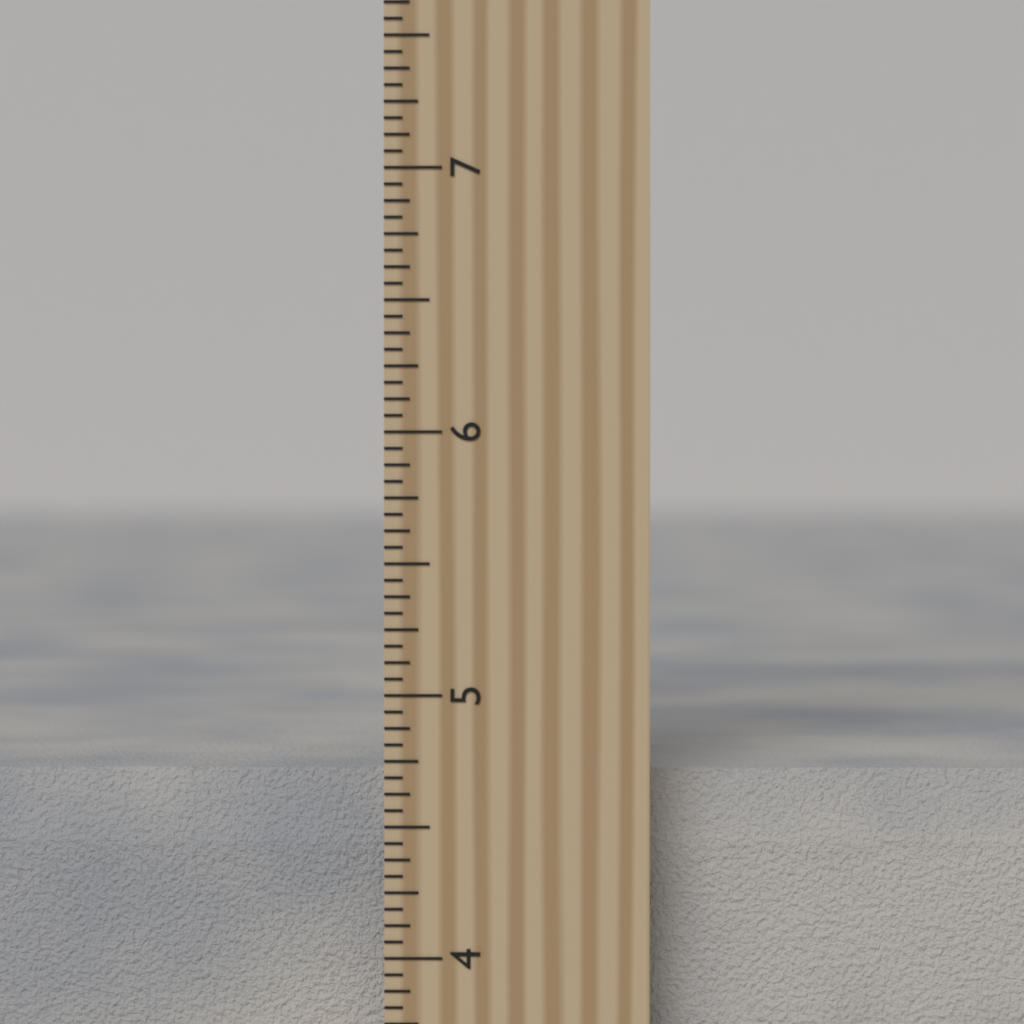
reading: 4.6875 inch
